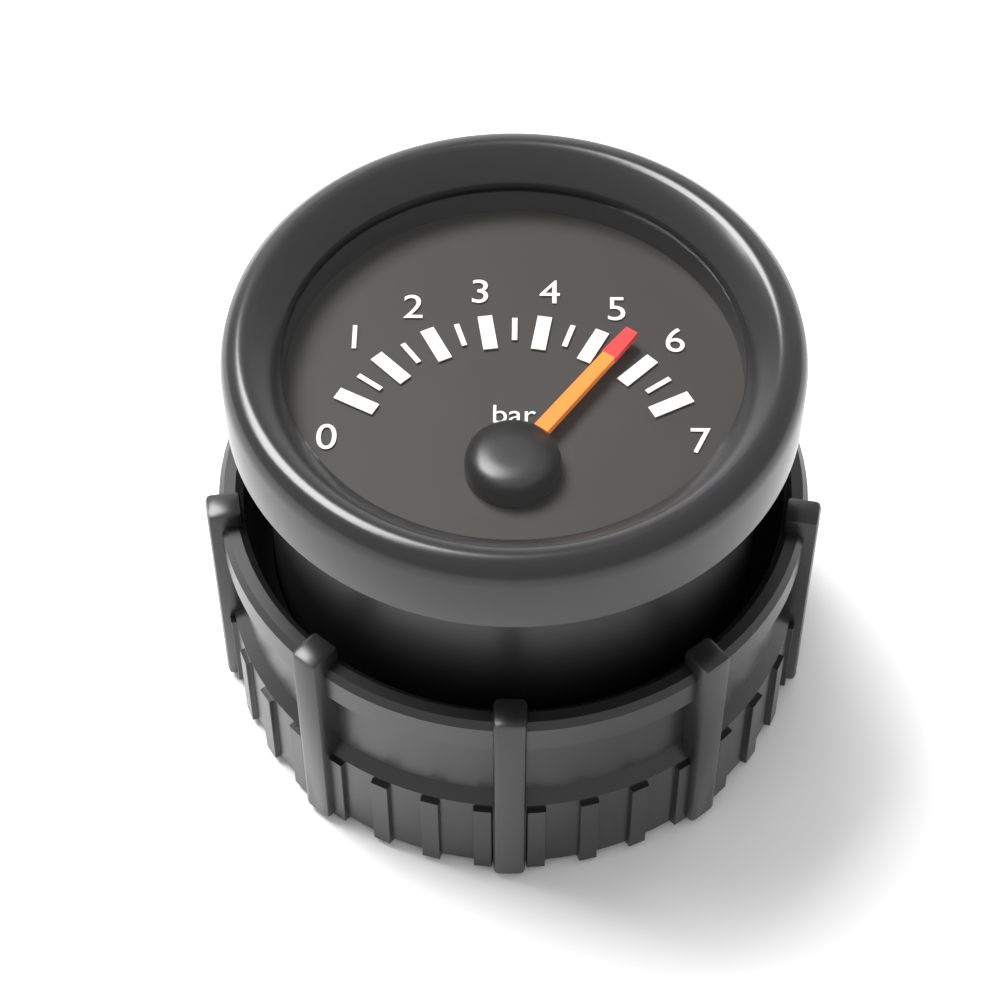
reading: 5.5 bar
